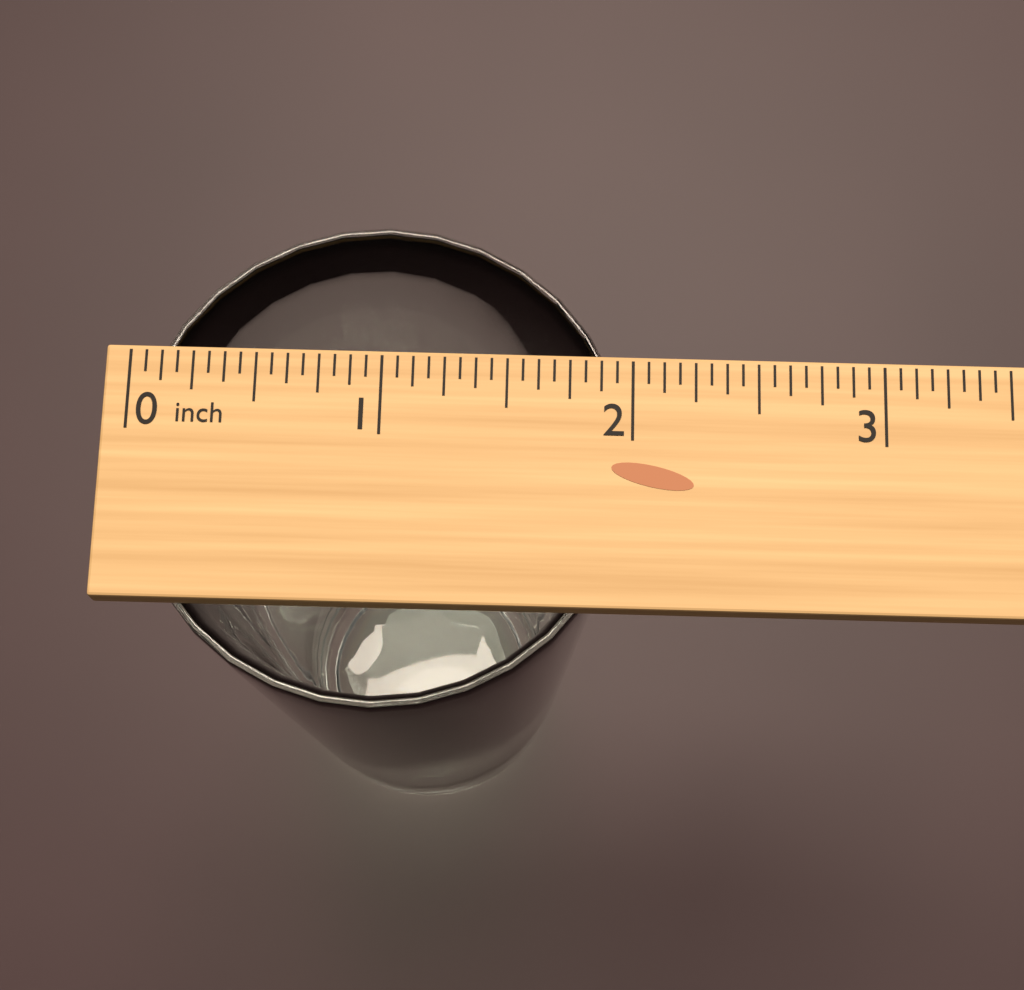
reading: 2.0000 inch
